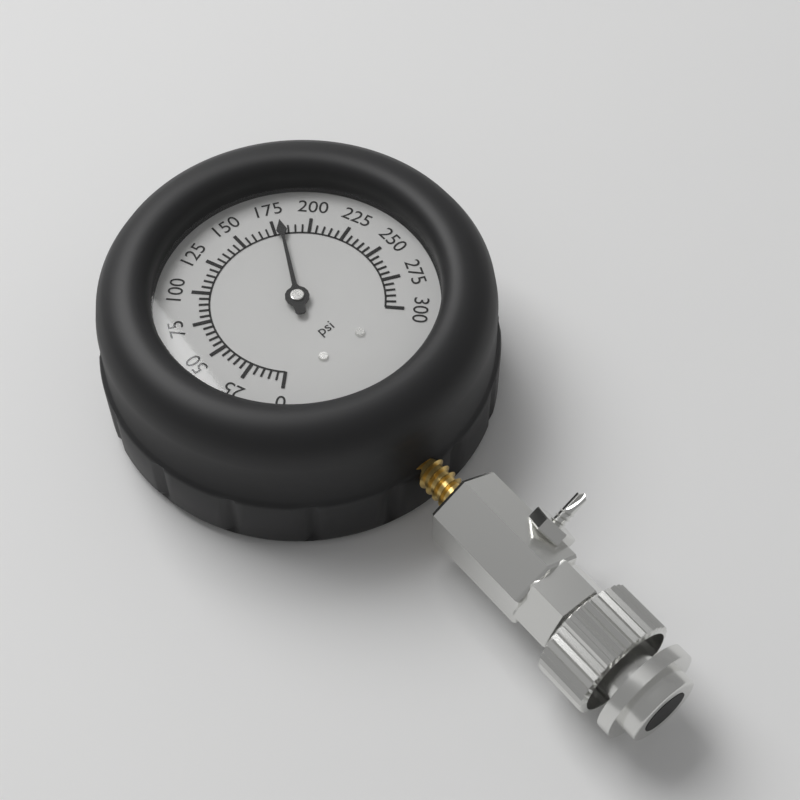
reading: 180 psi
